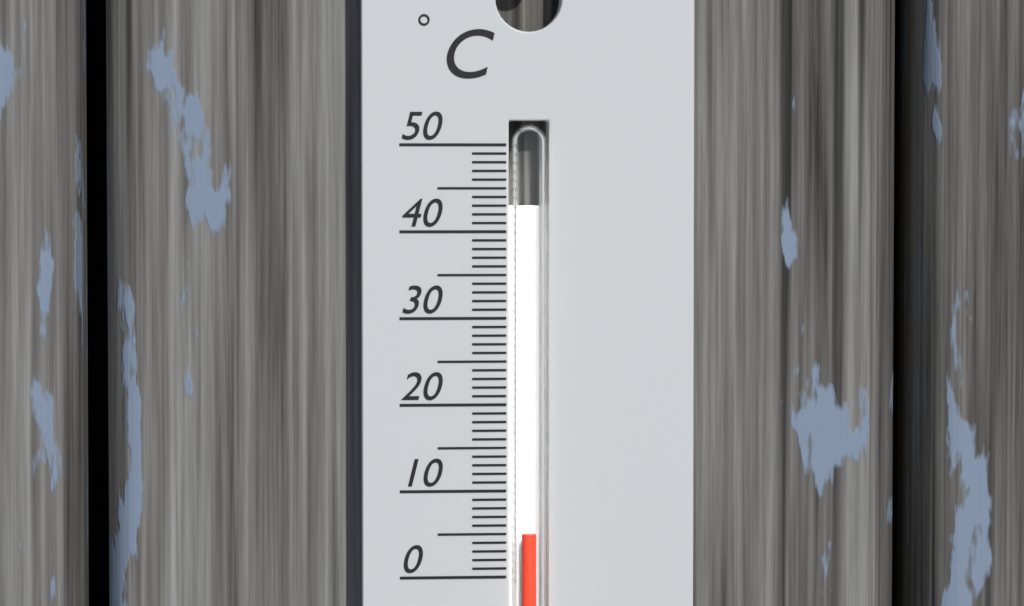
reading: 5 °C
